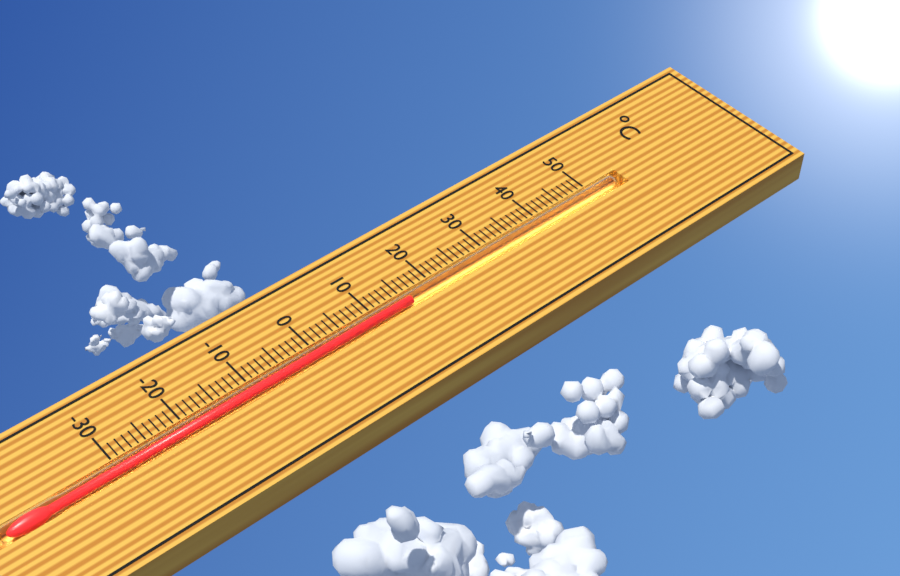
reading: 16 °C
